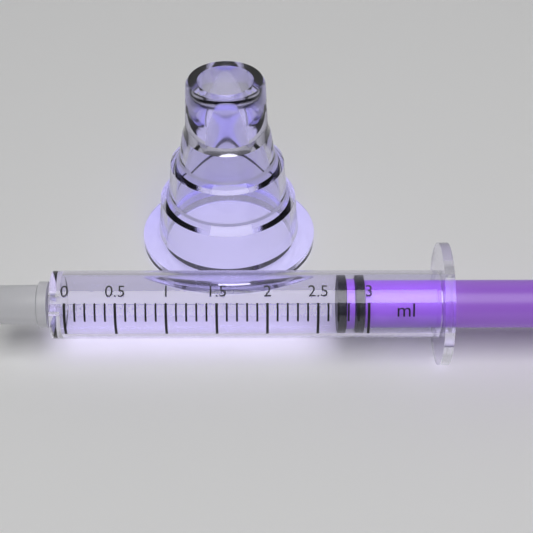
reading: 2.7 ml
